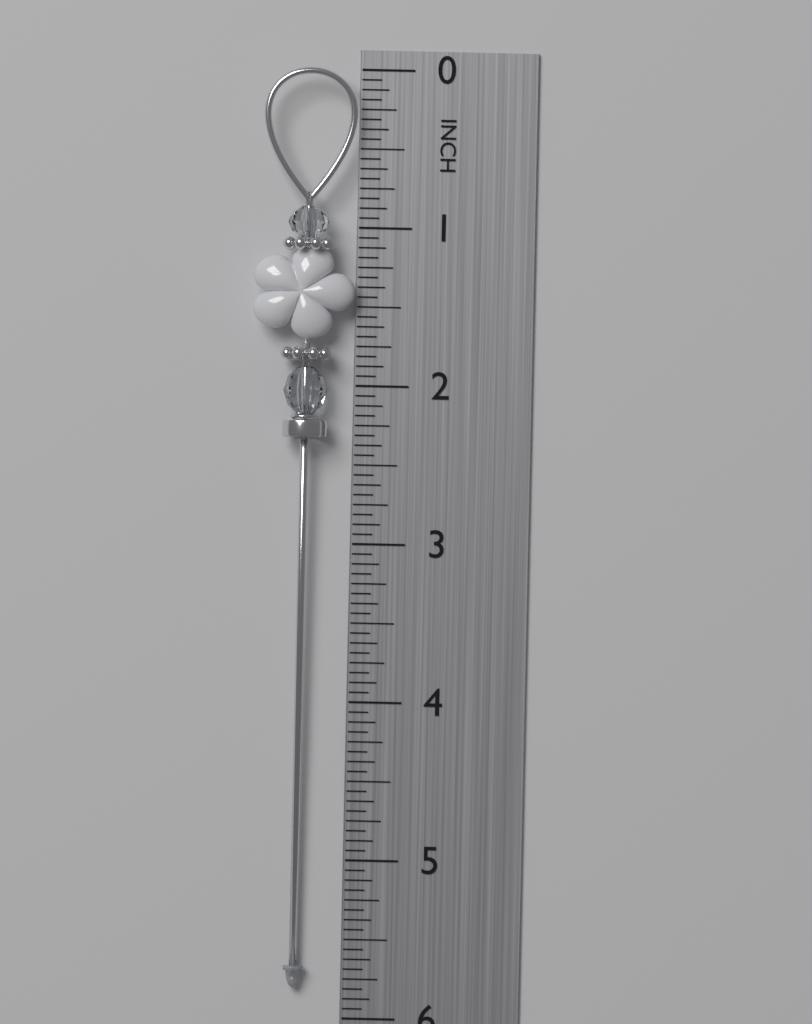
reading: 5.8125 in
